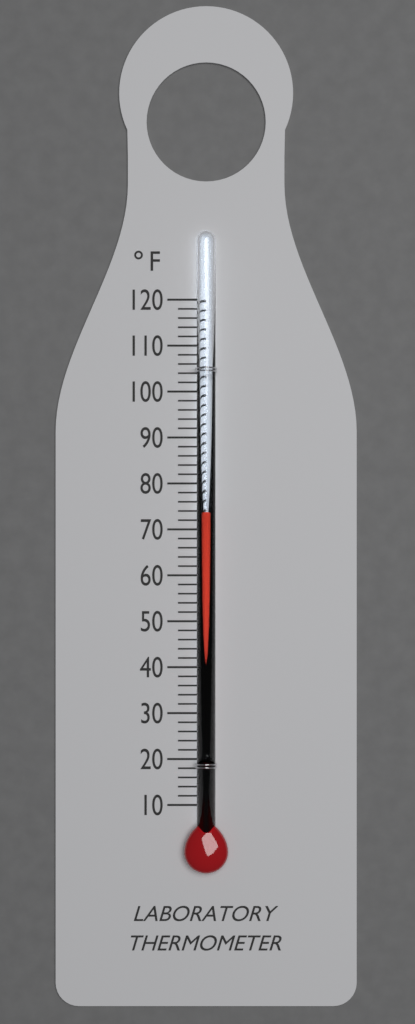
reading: 74 °F
